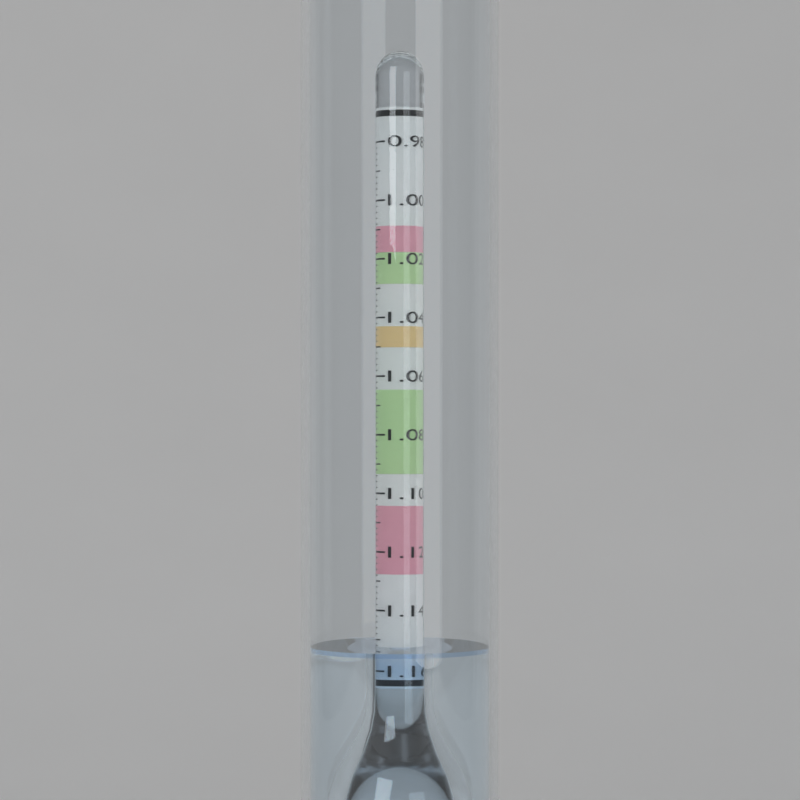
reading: 1.152 (no unit)
